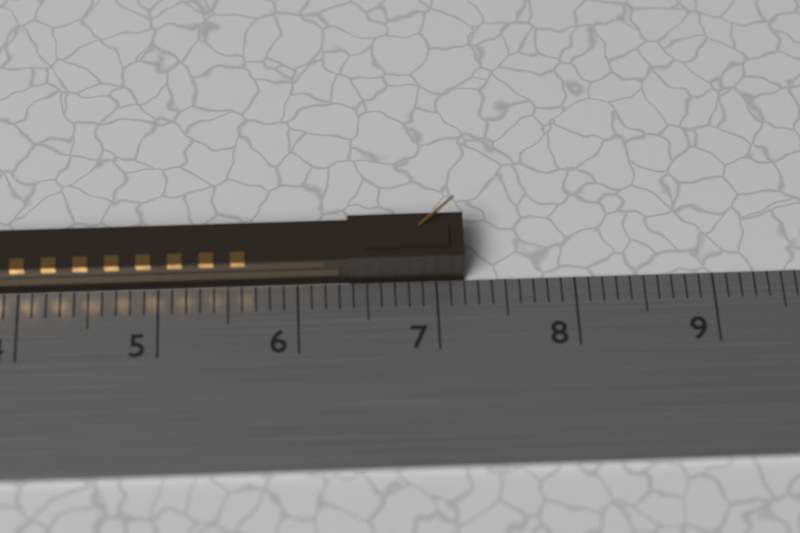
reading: 7.2 cm
